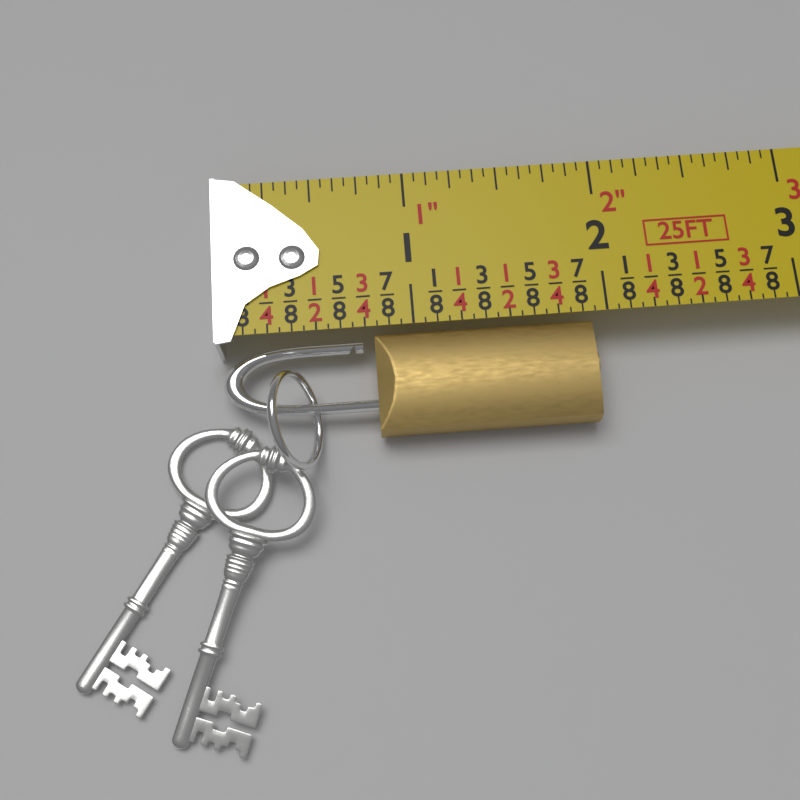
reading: 1.9375 in
